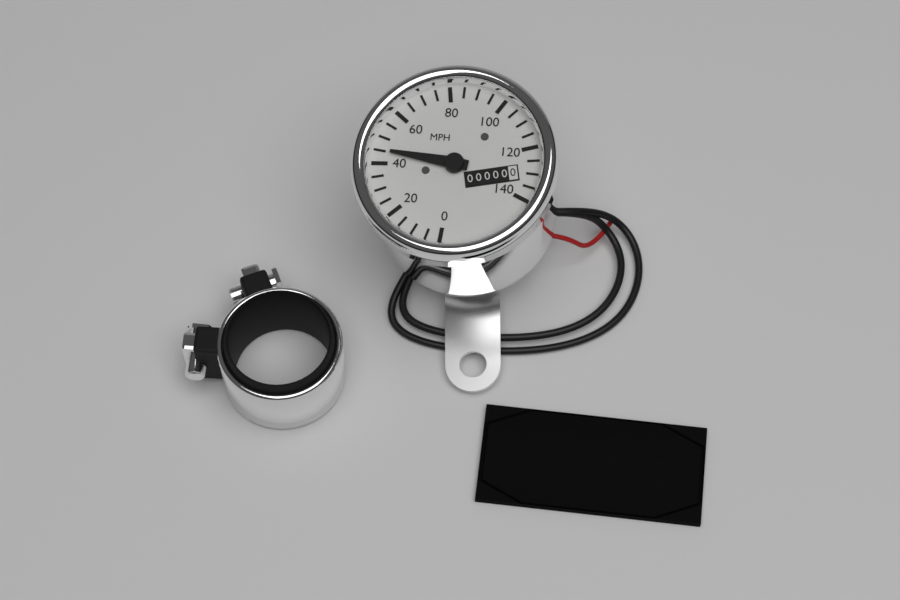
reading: 45 MPH
